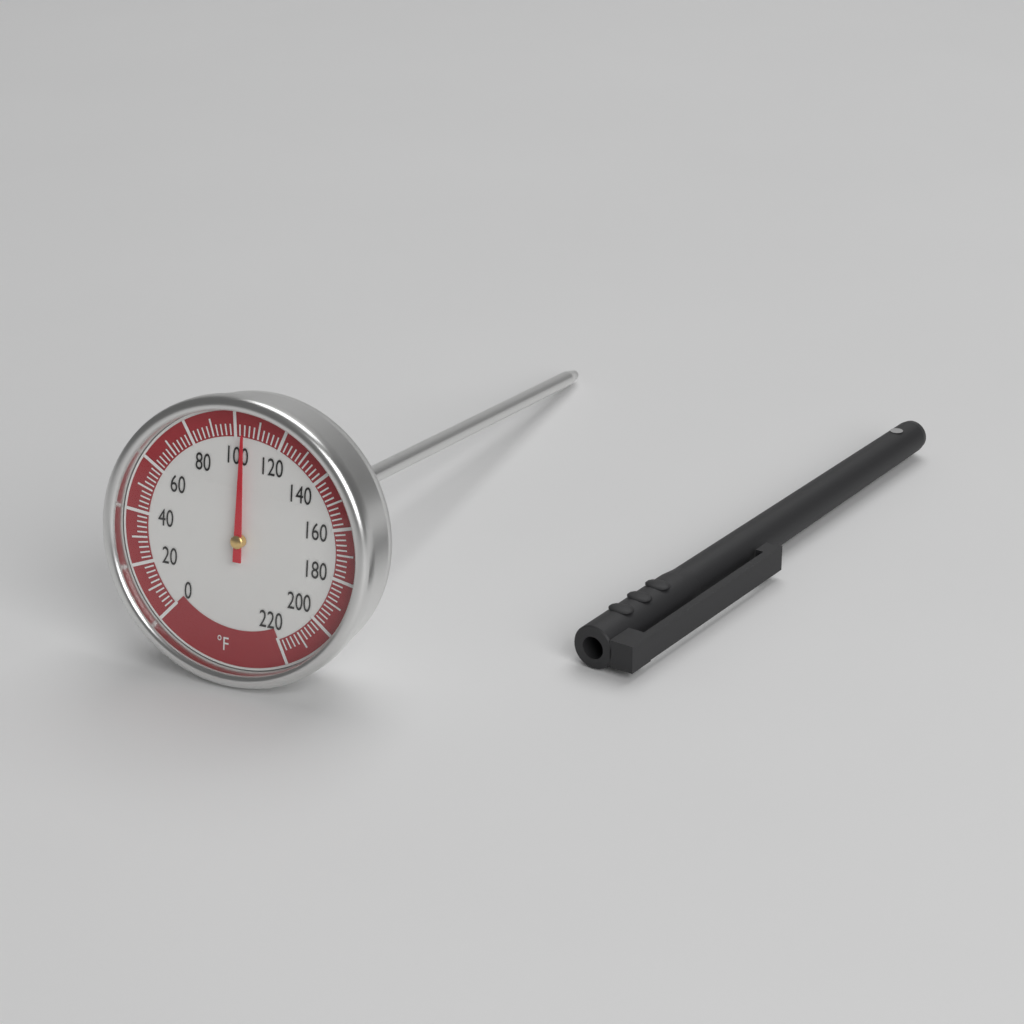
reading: 104 °F
